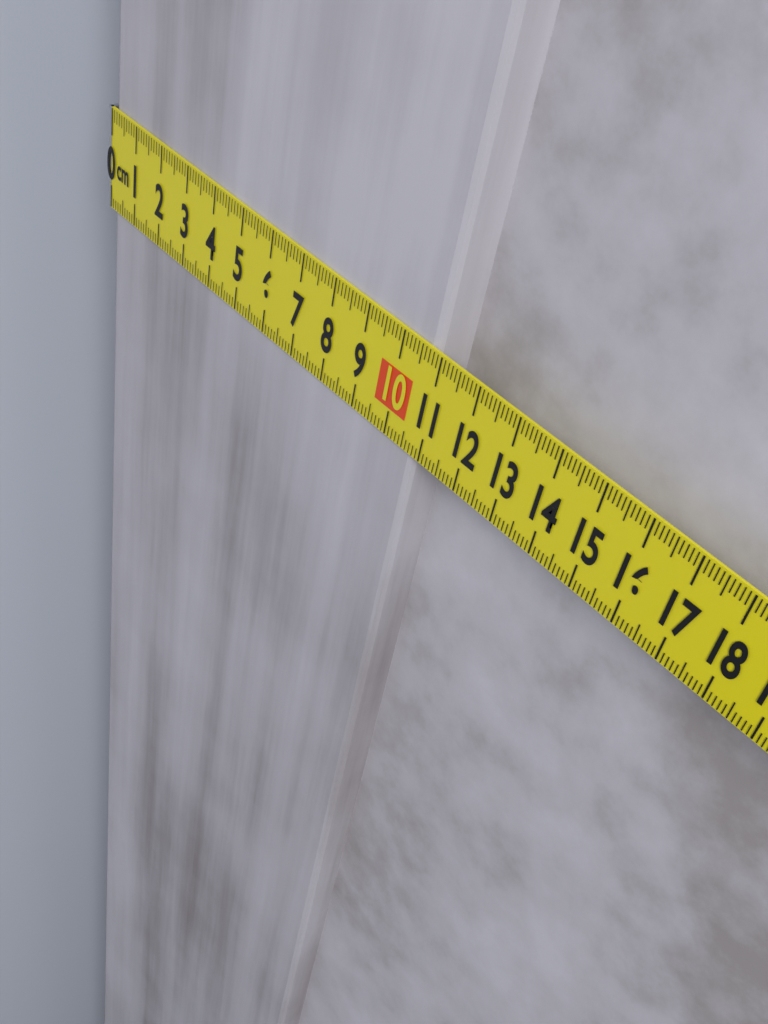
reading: 10.8 cm
